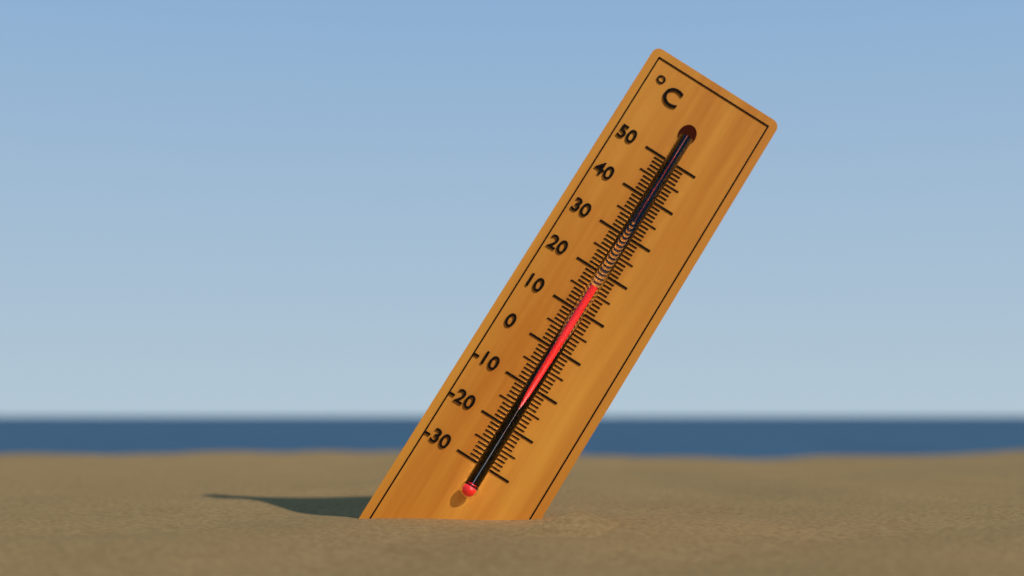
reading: 16 °C
